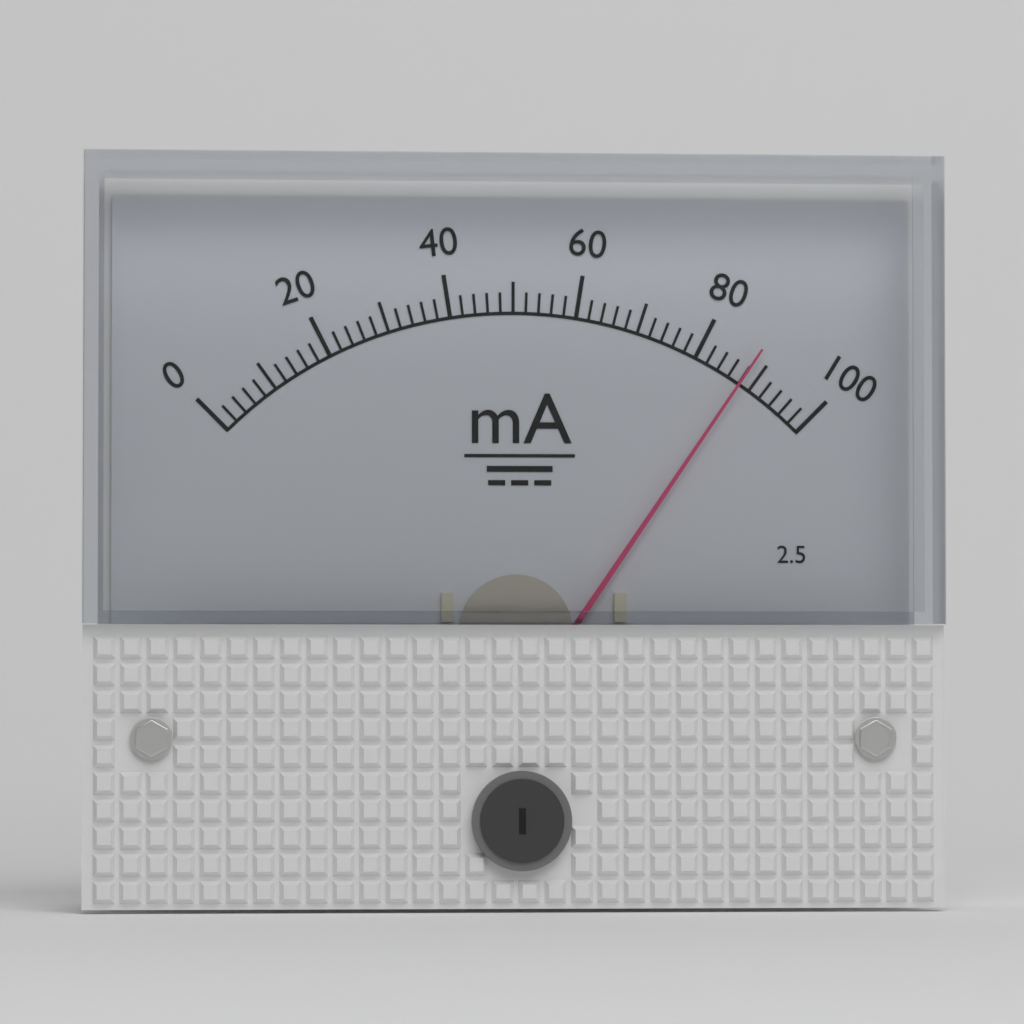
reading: 88 mA
